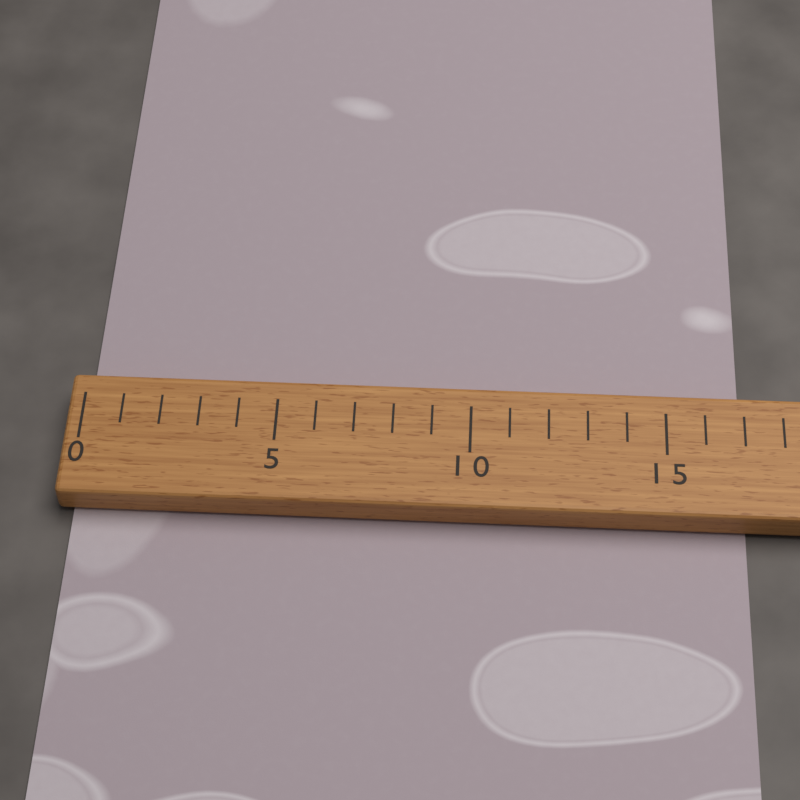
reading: 17 (no unit)
